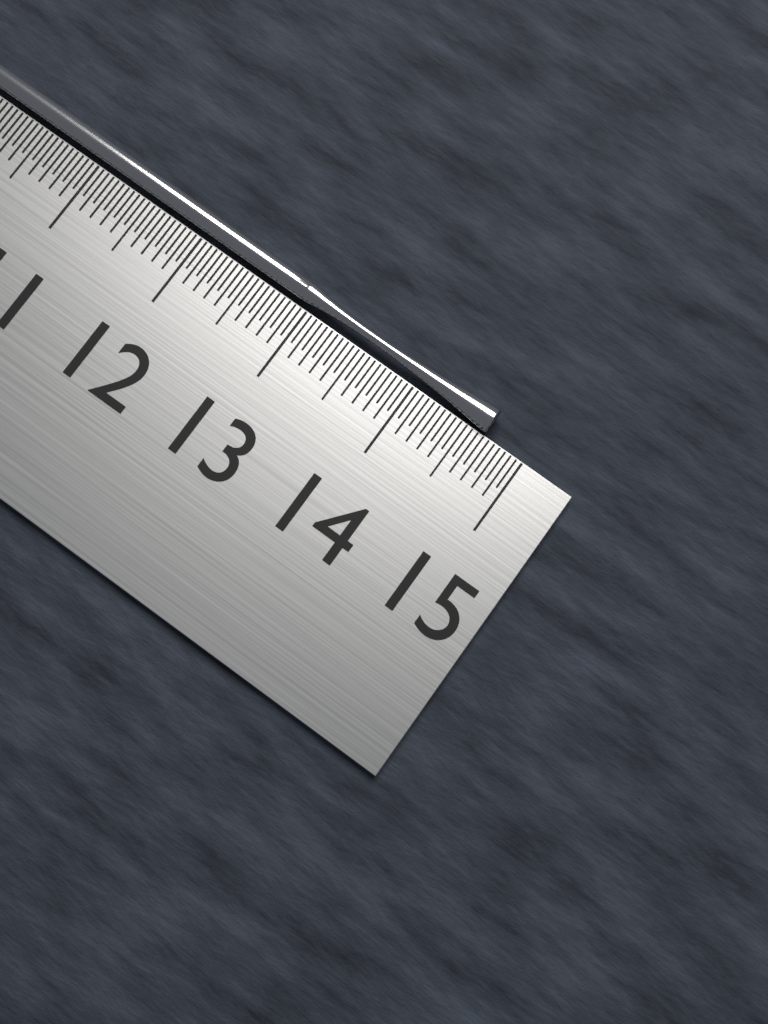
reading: 14.65 cm
